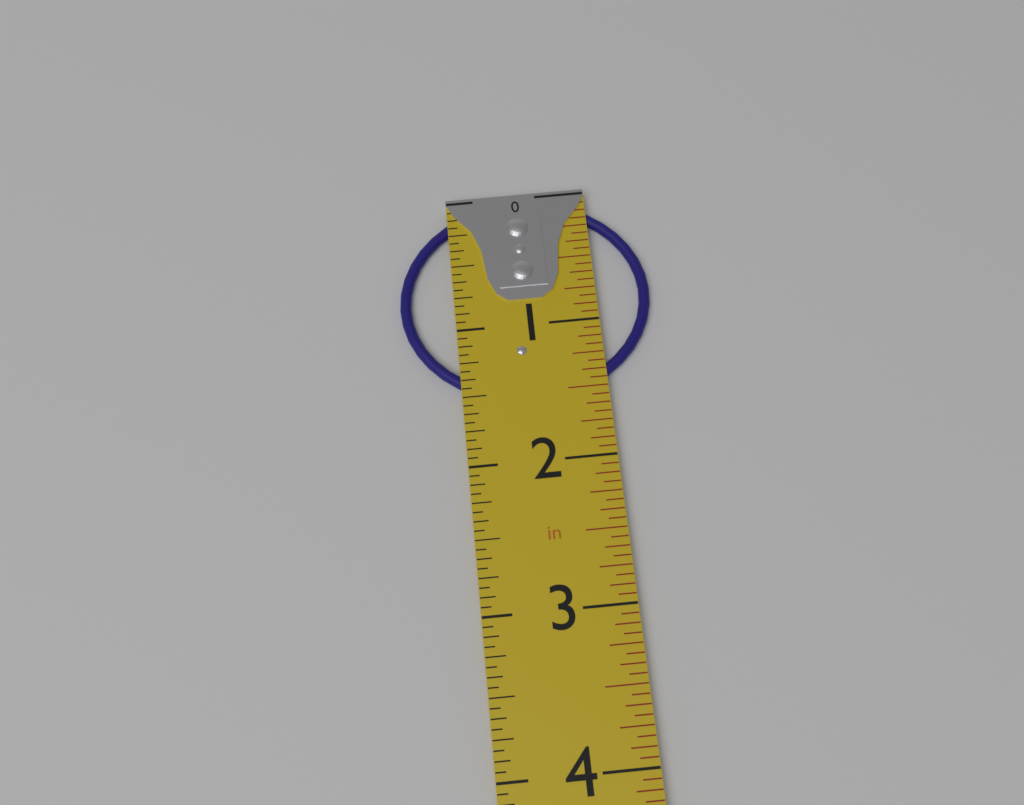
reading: 1.5625 in
